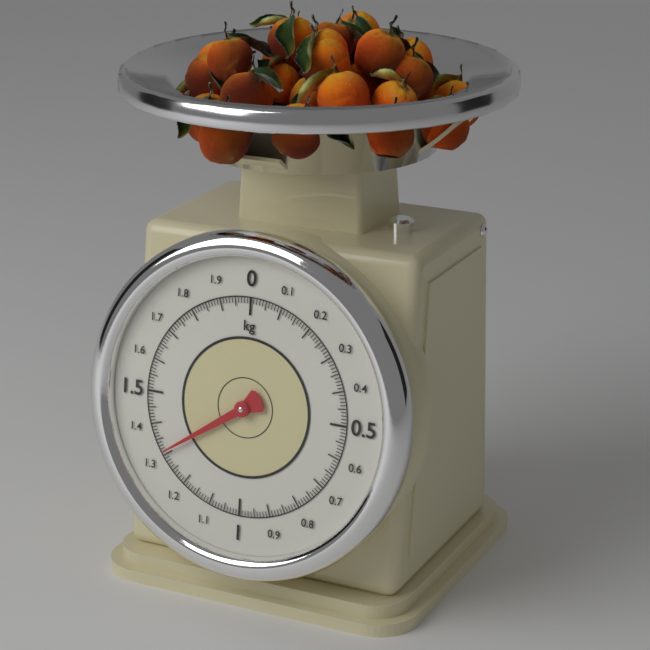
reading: 1.31 kg
